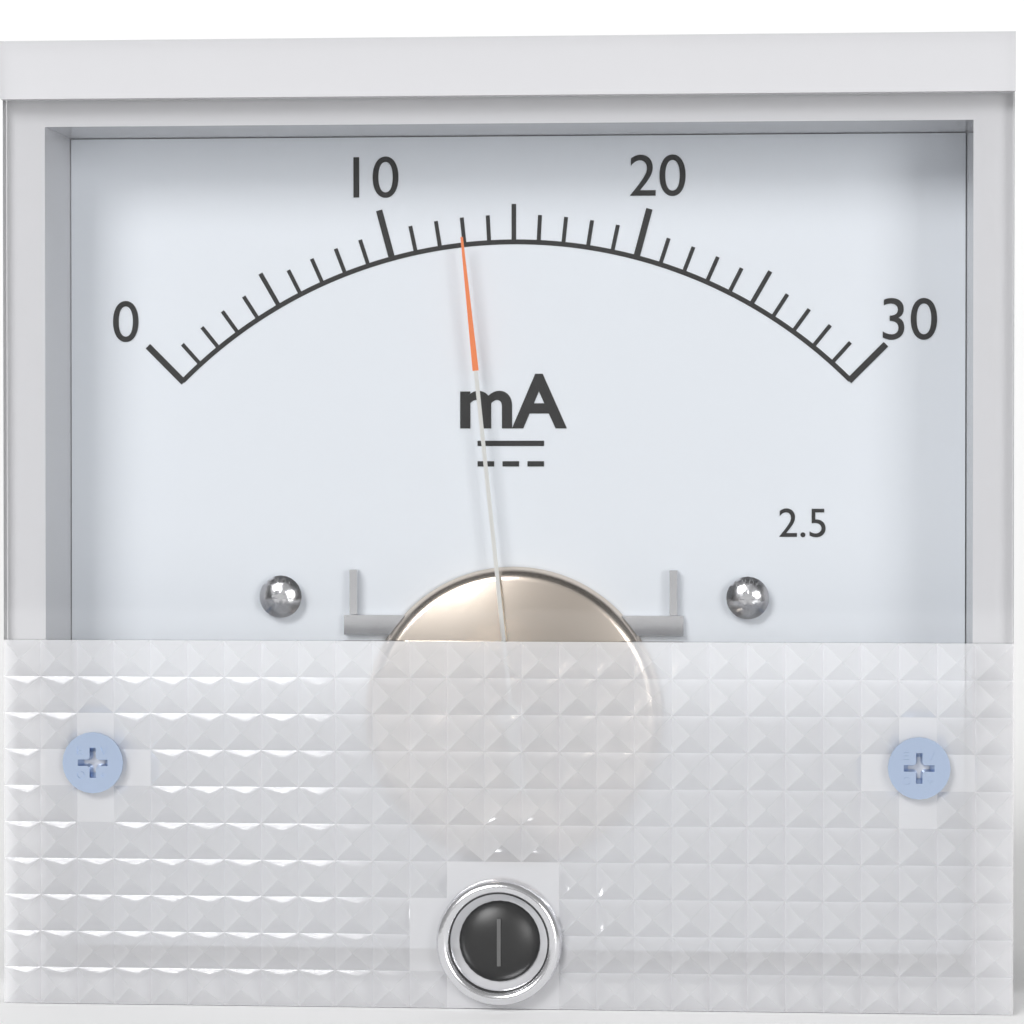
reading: 13 mA
